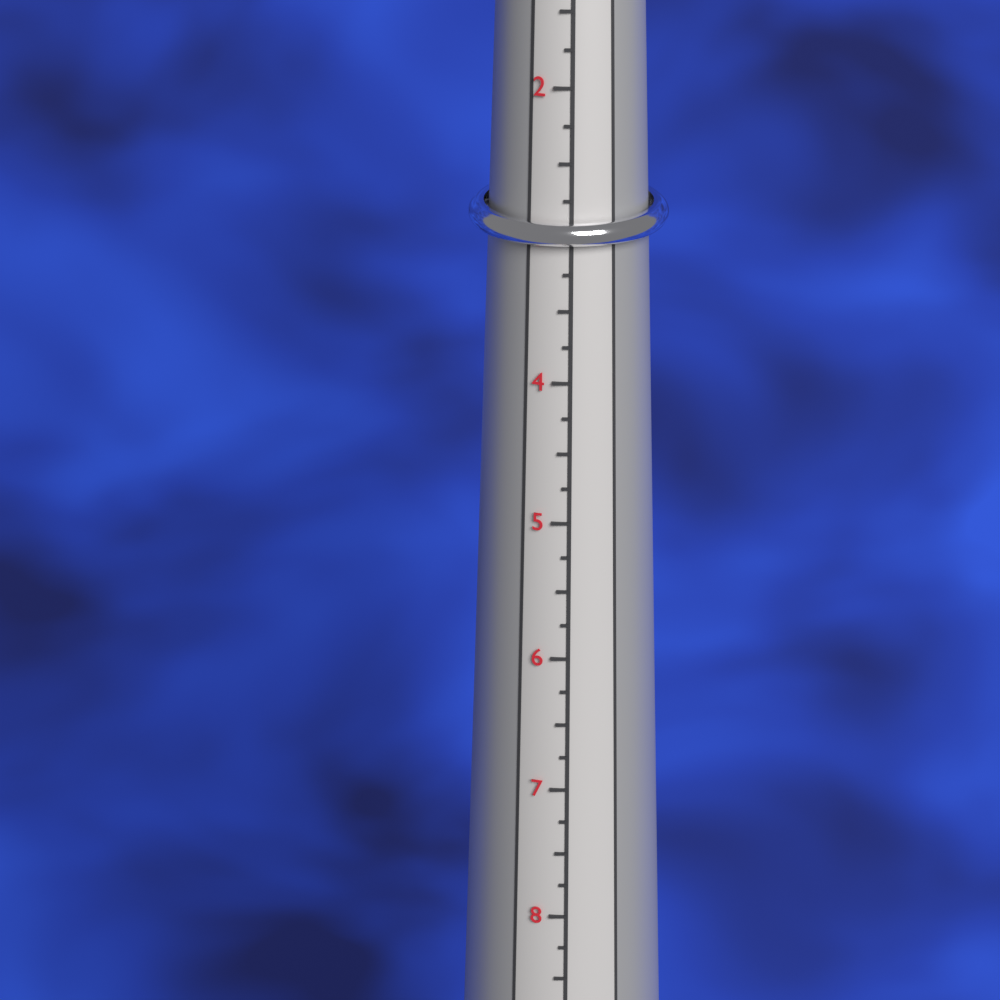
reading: 3.25 (no unit)
